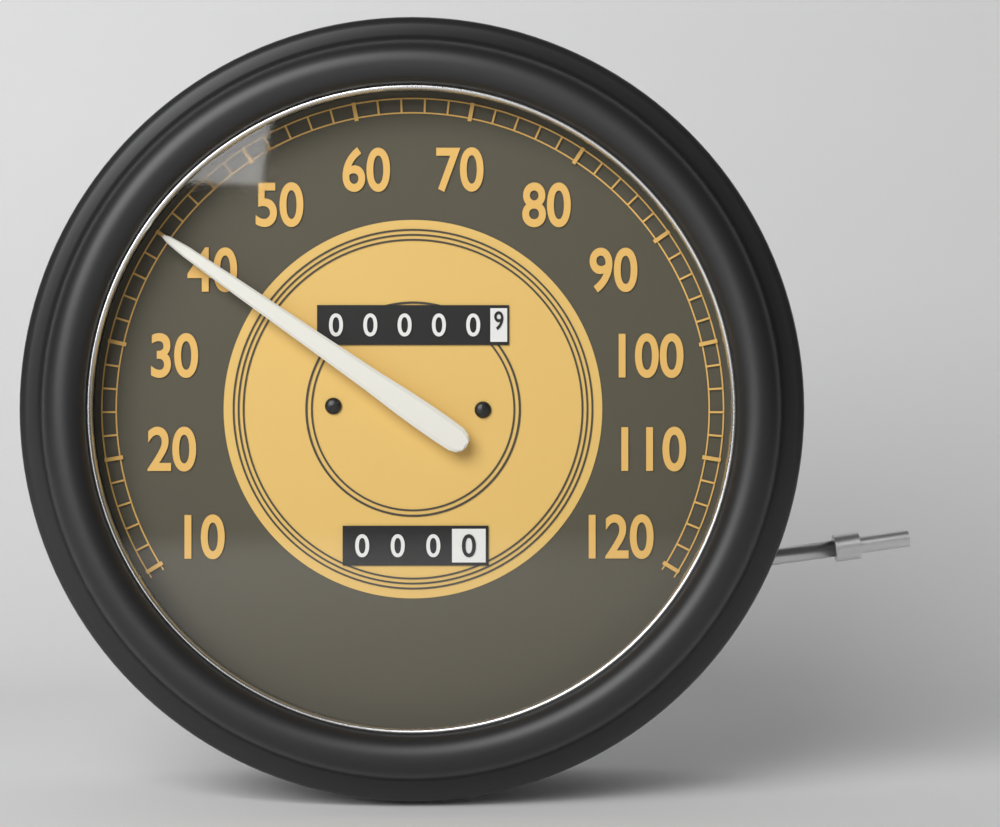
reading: 40 (no unit)
